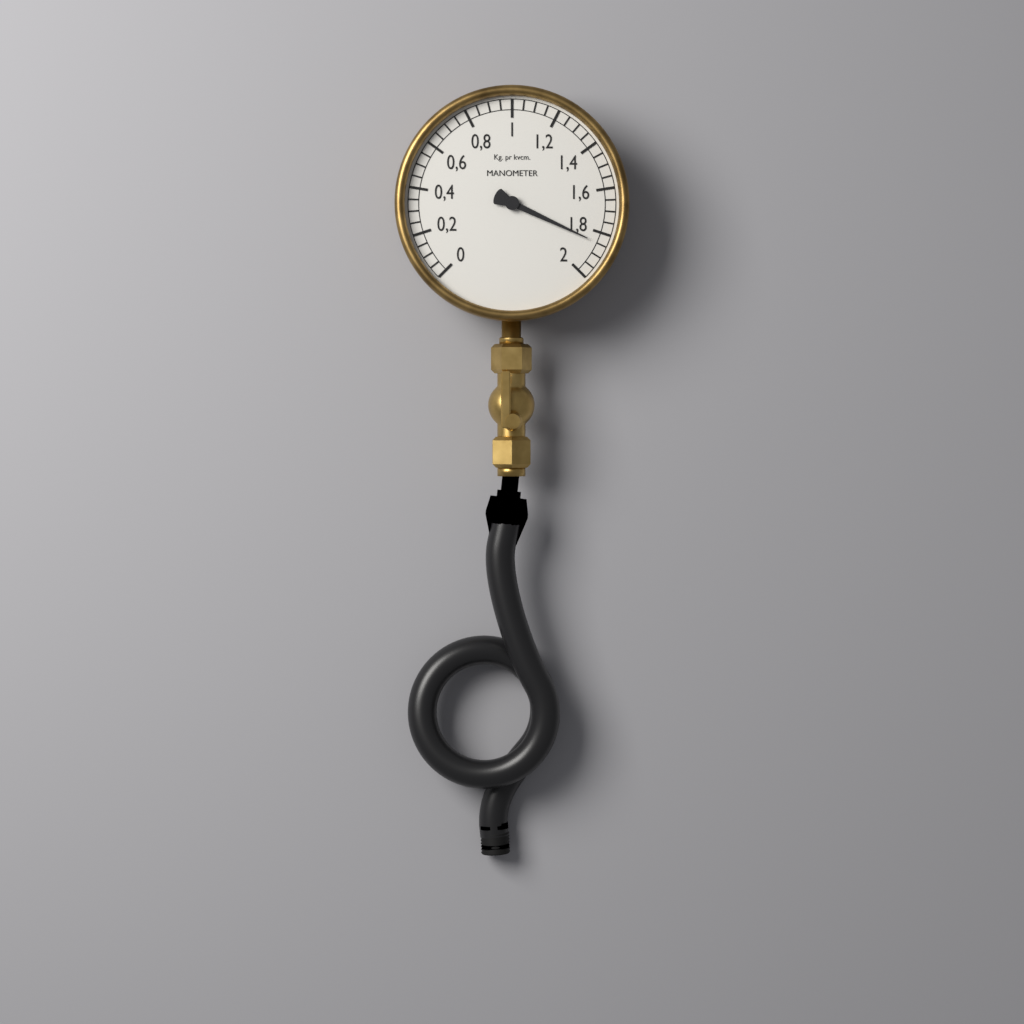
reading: 1.85 kg/cm²
